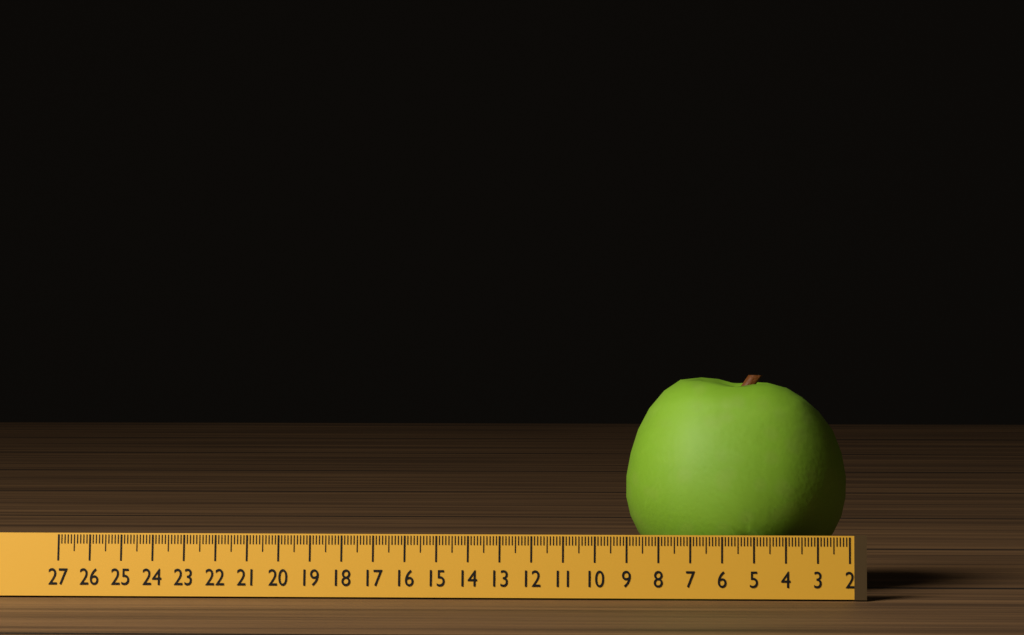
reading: 9.1 (no unit)
